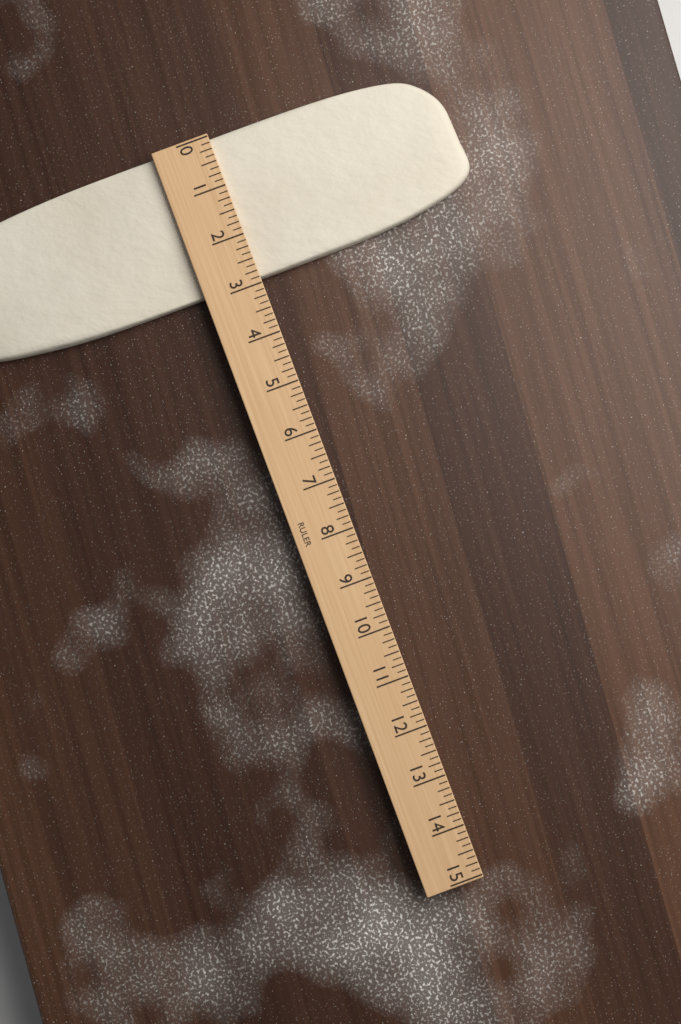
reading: 2.875 (no unit)
